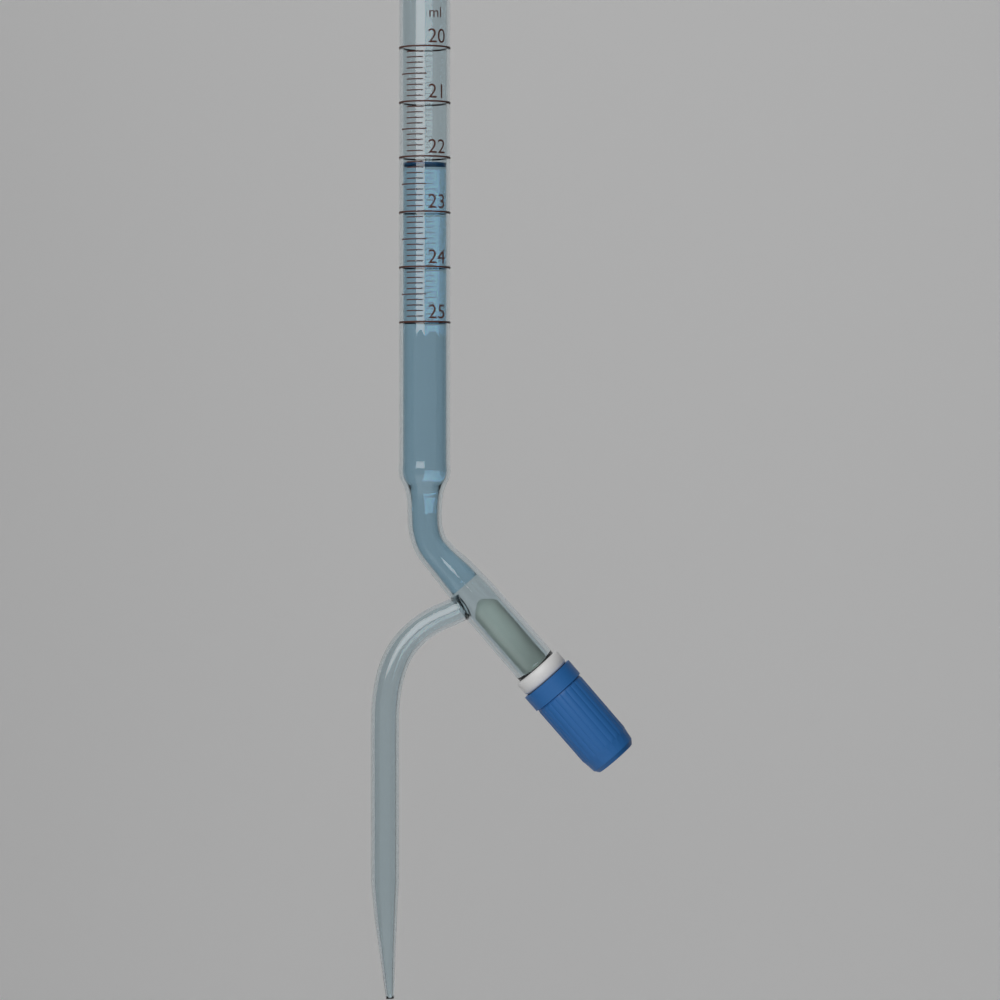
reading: 22.1 ml
